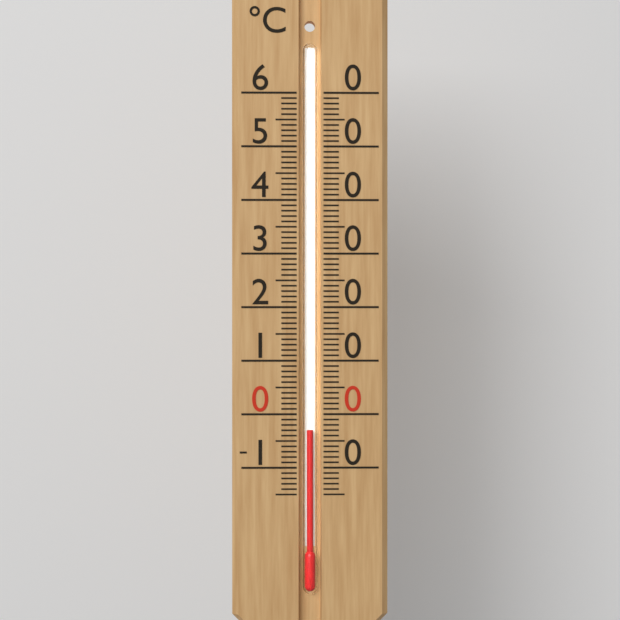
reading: -3 °C
